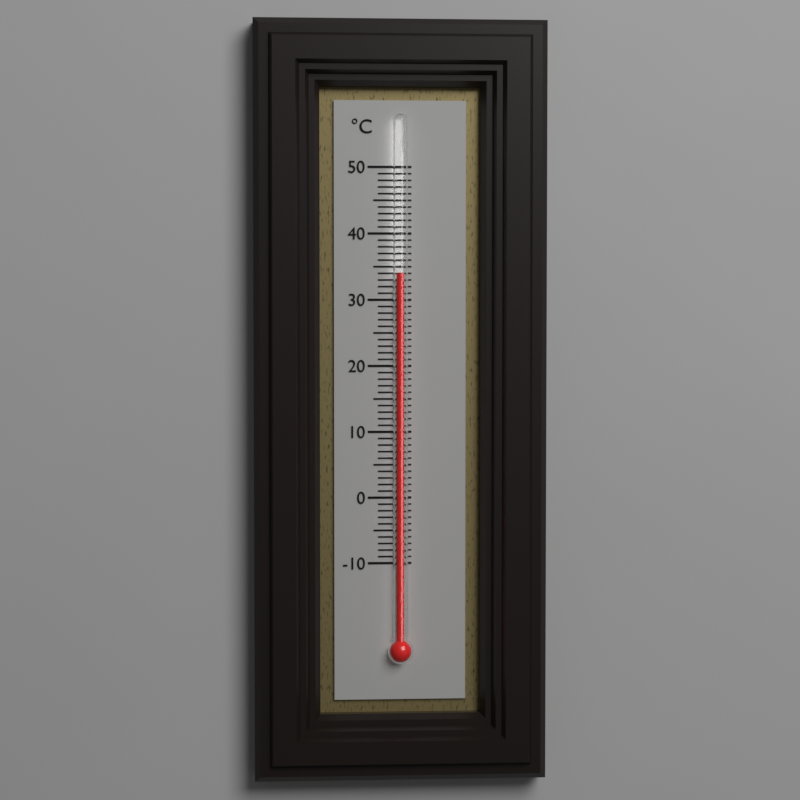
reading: 34 °C
